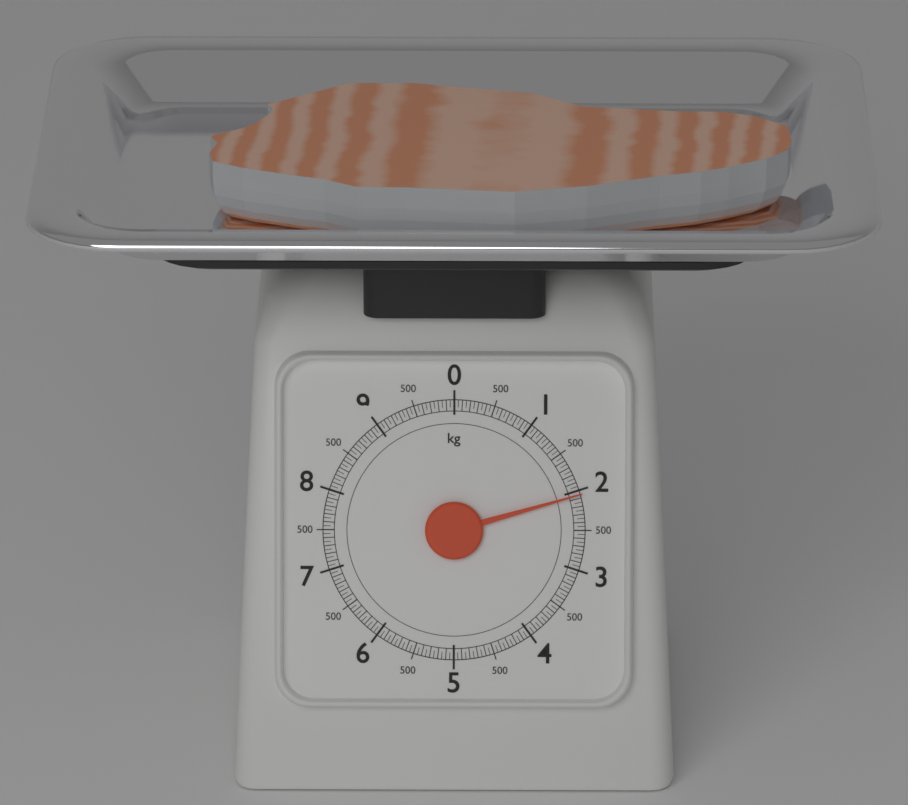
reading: 2.05 kg
